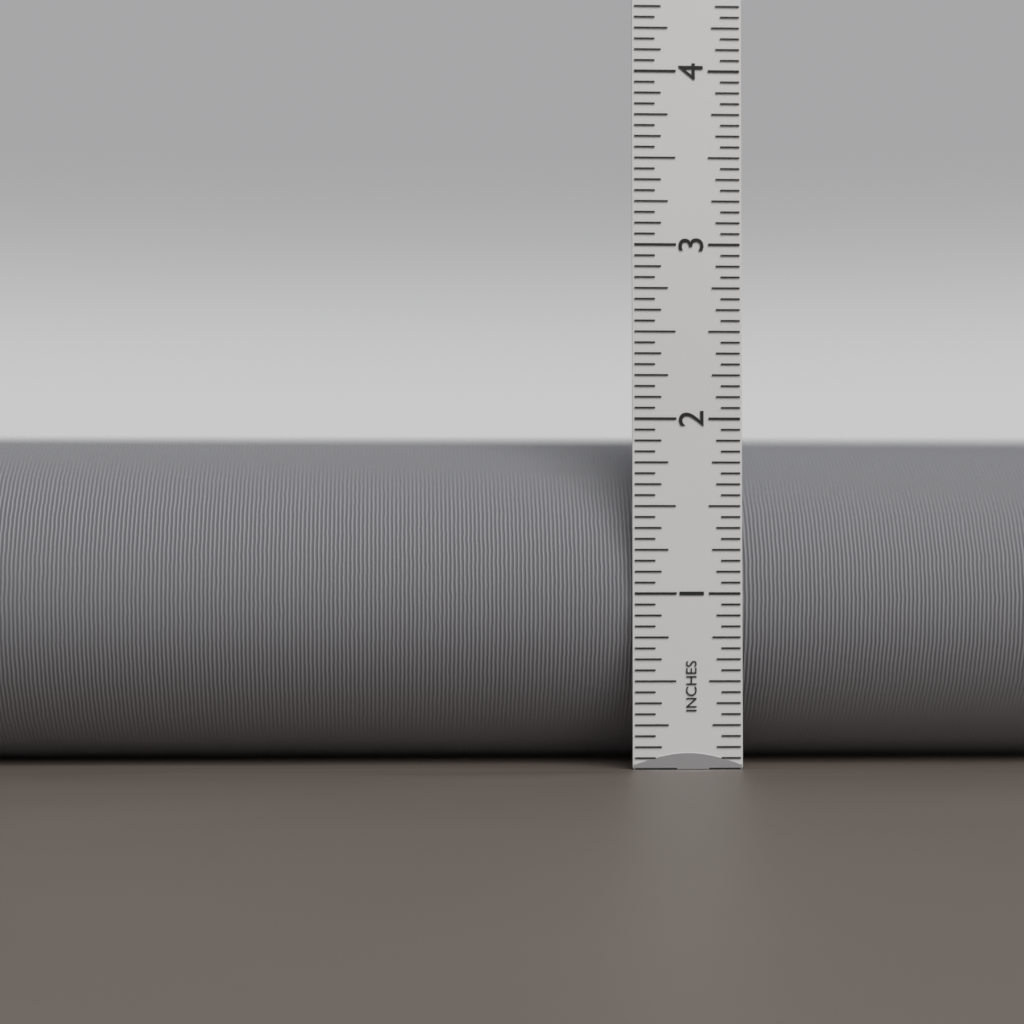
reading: 1.9375 in
